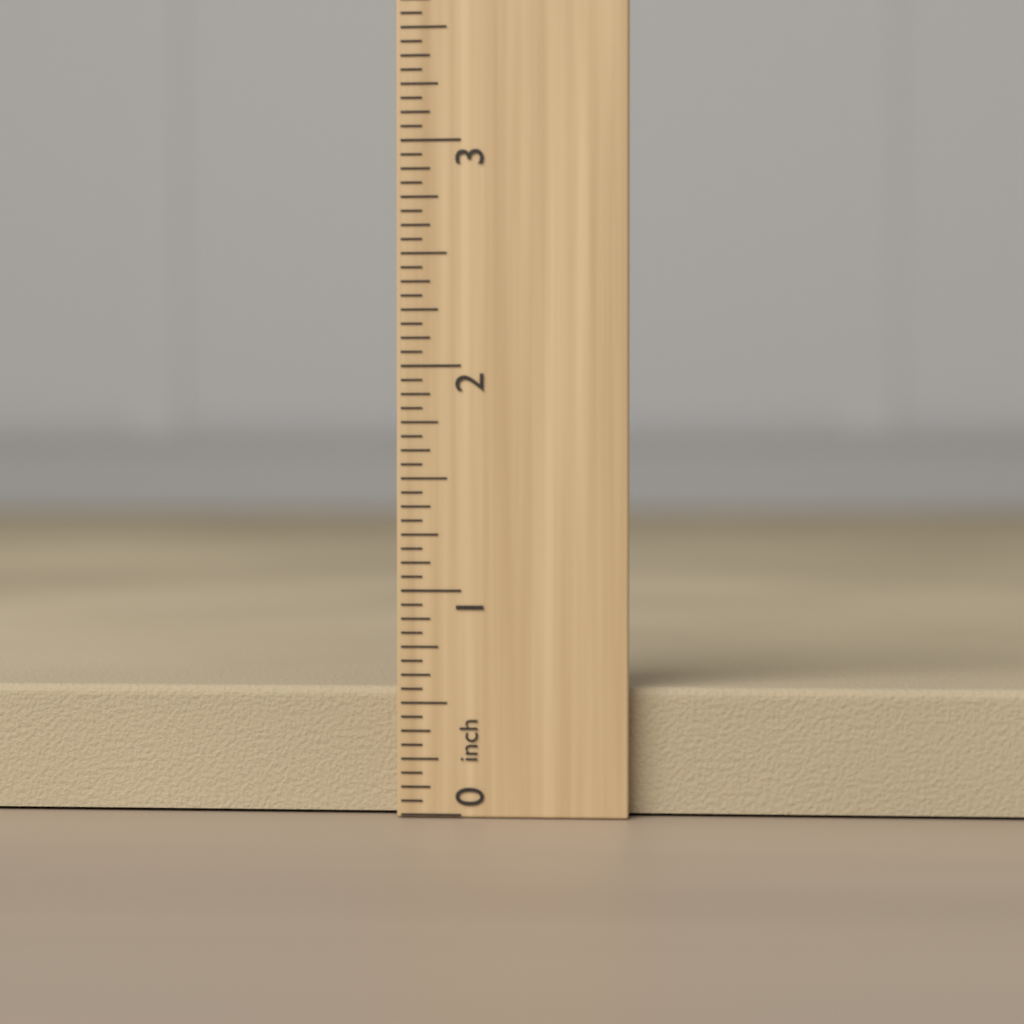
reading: 0.5625 inch
